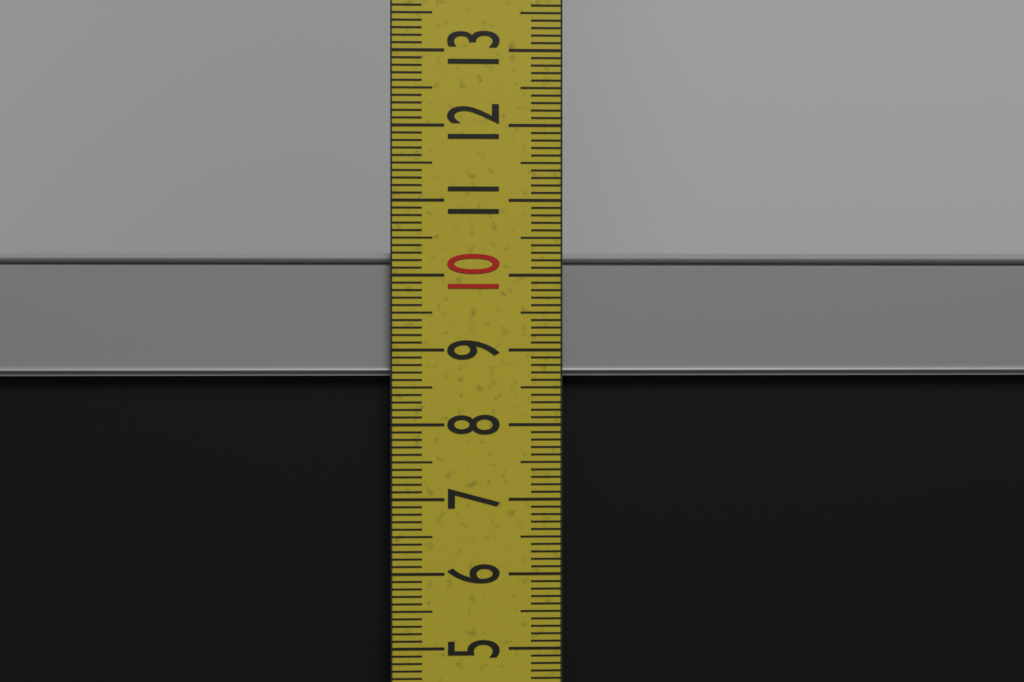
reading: 10.3 cm
